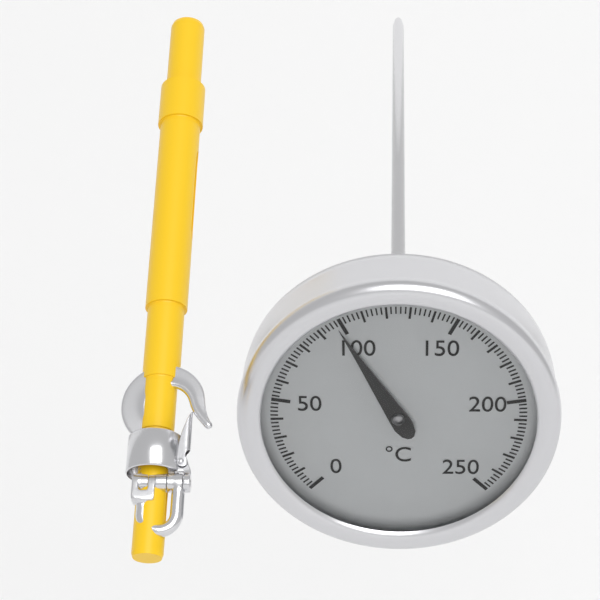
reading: 98 °C
